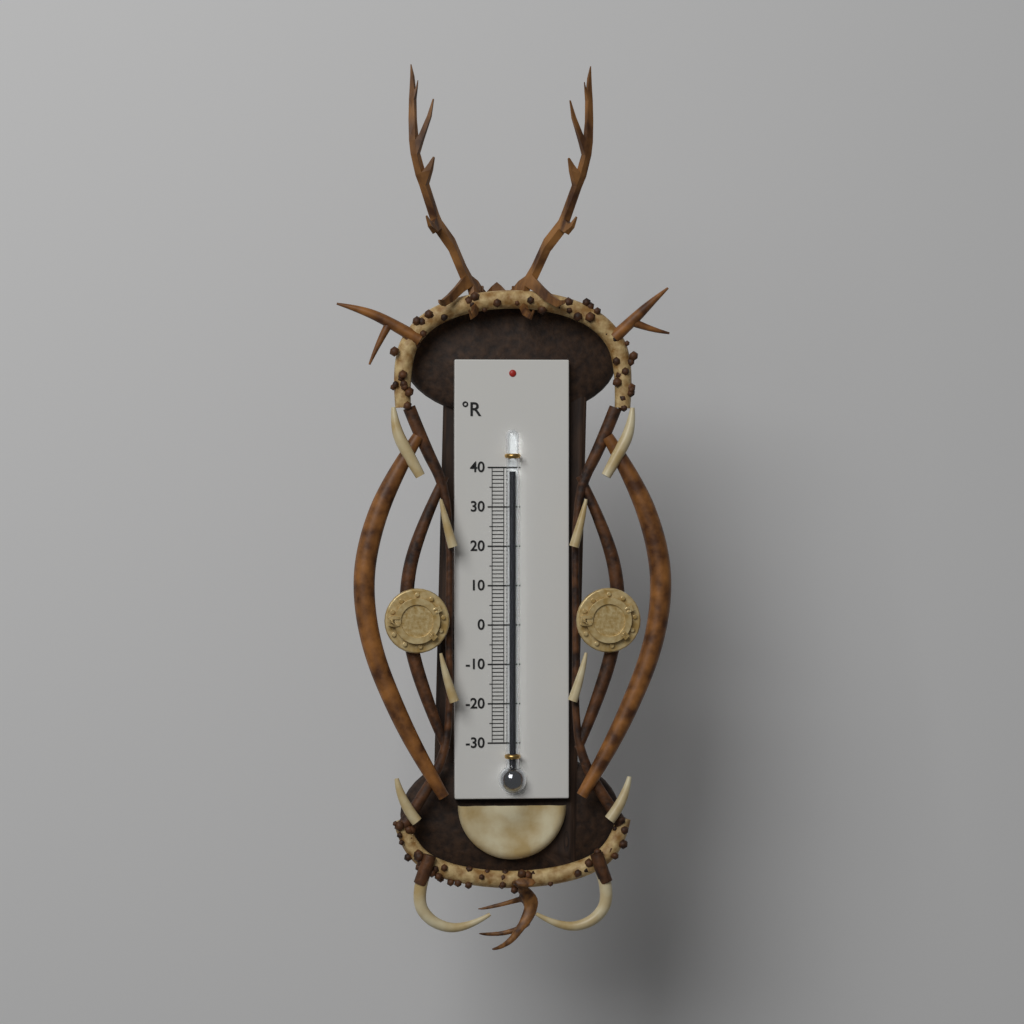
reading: 39 °R
